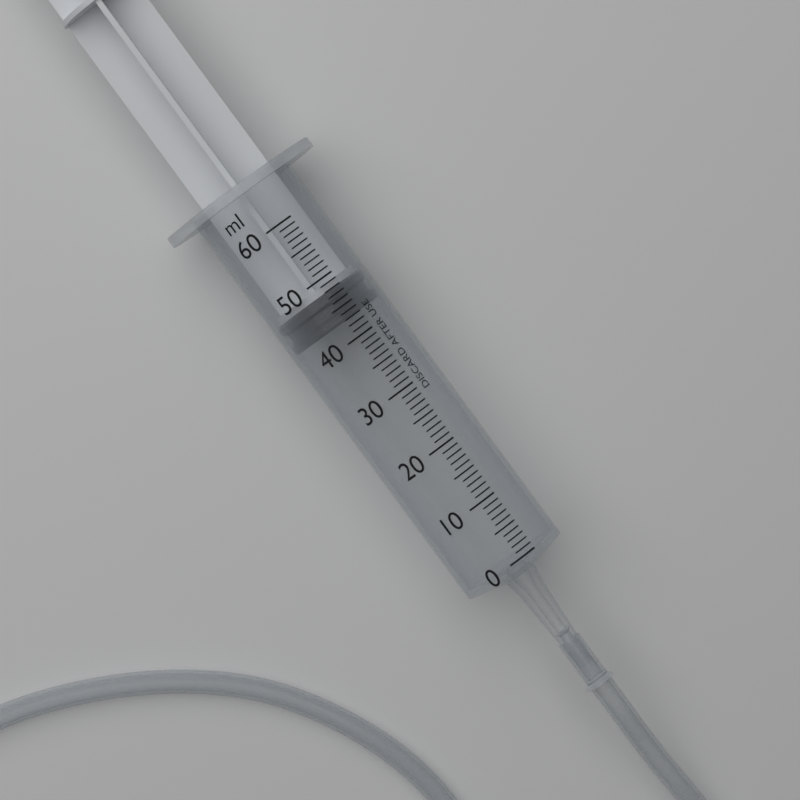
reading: 43 ml
